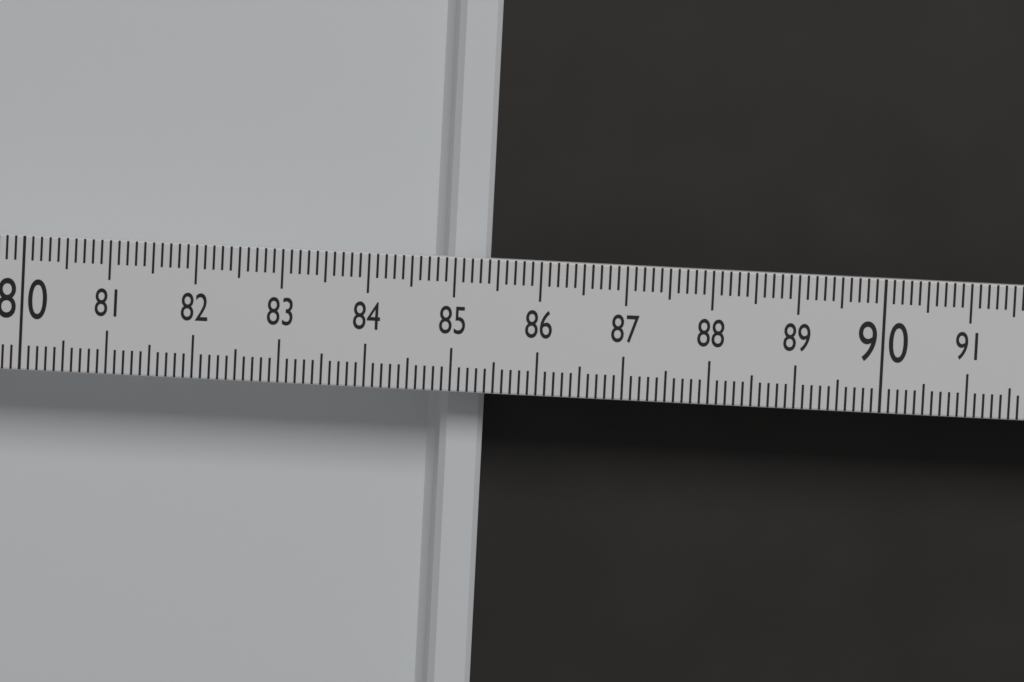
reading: 85.4 (no unit)
